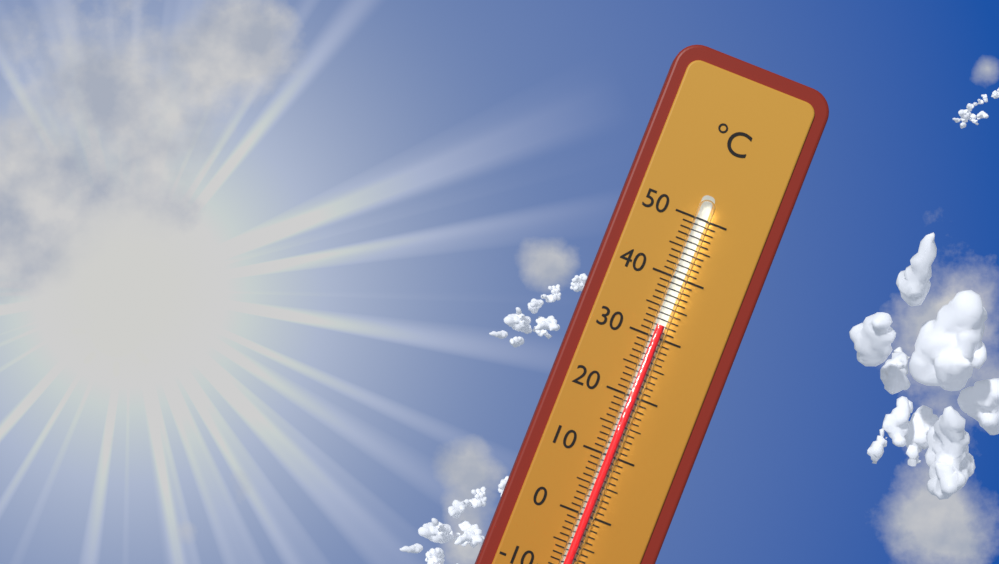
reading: 32 °C
